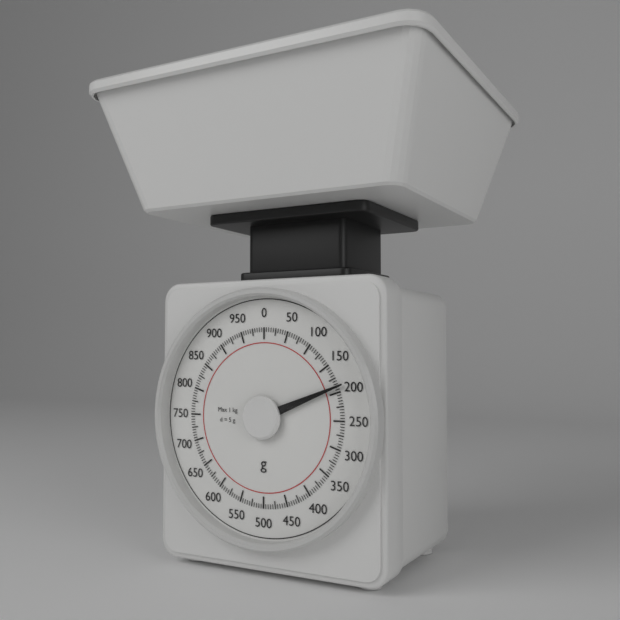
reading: 190 g
